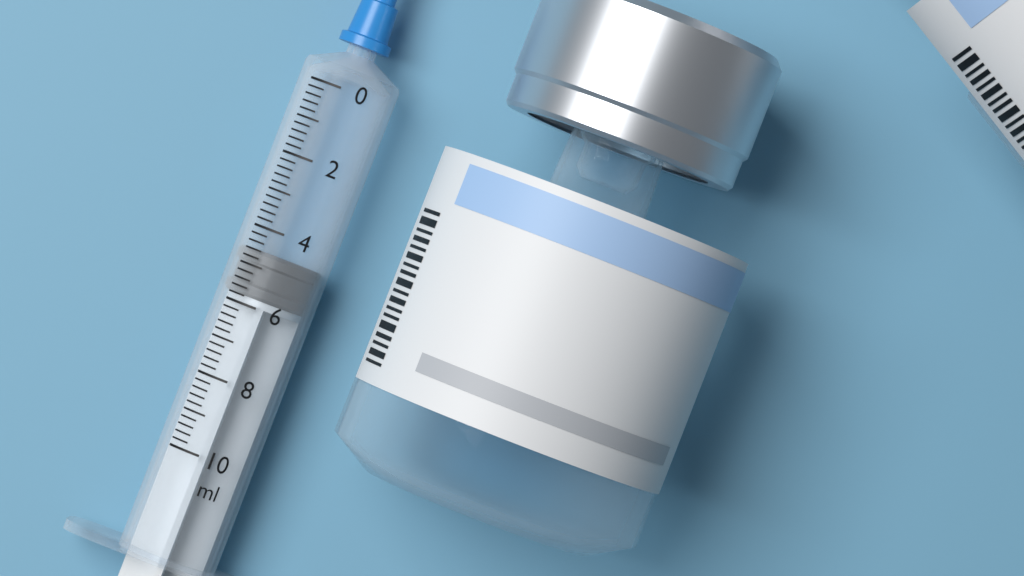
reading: 4.6 ml
